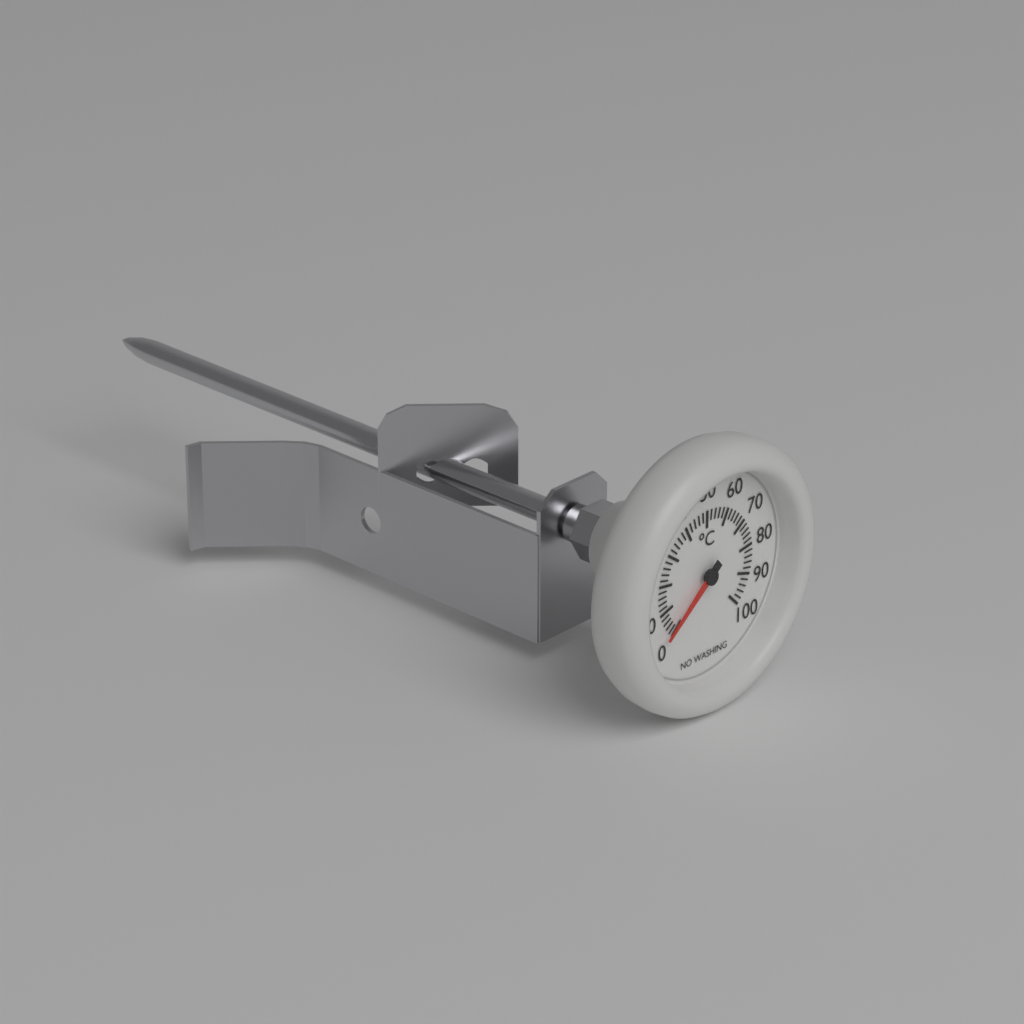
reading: 2 °C
